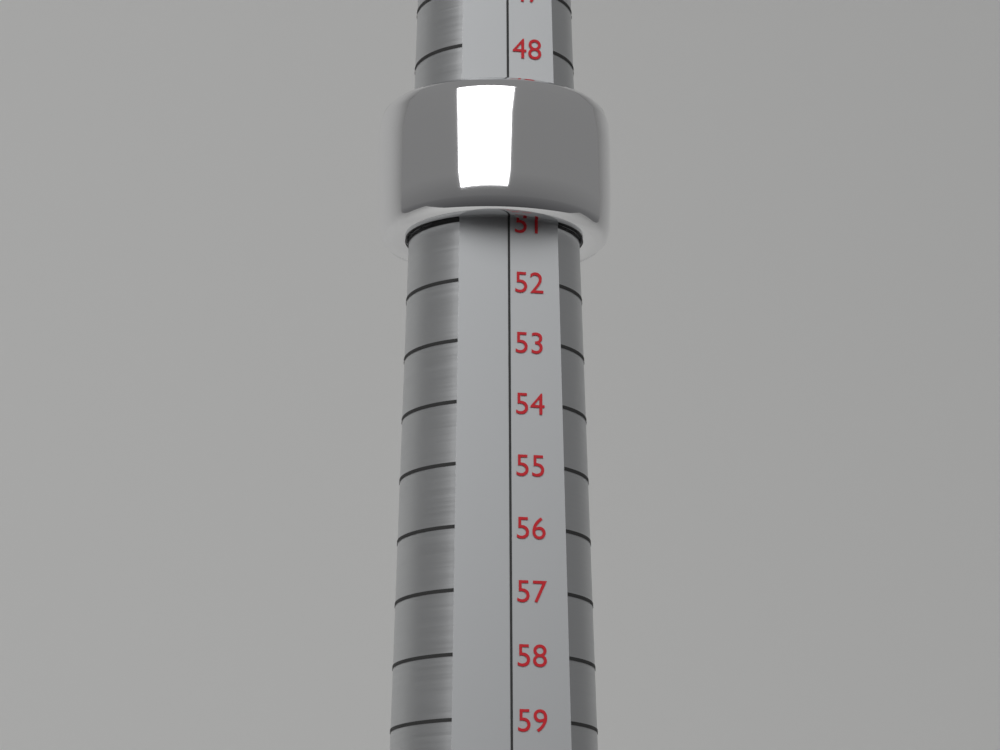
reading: 51 (no unit)
